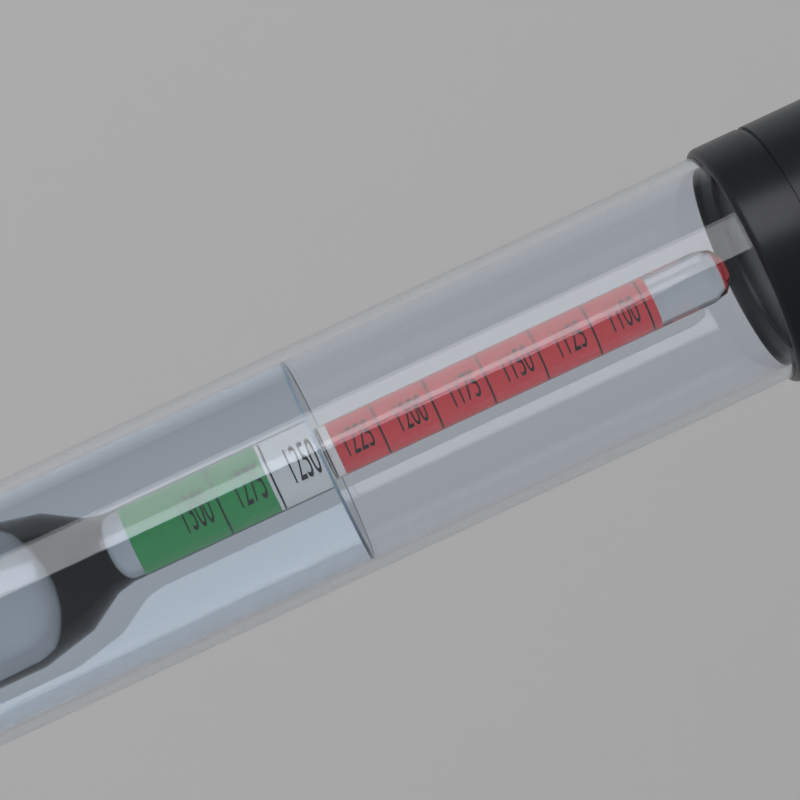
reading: 1250 (no unit)
